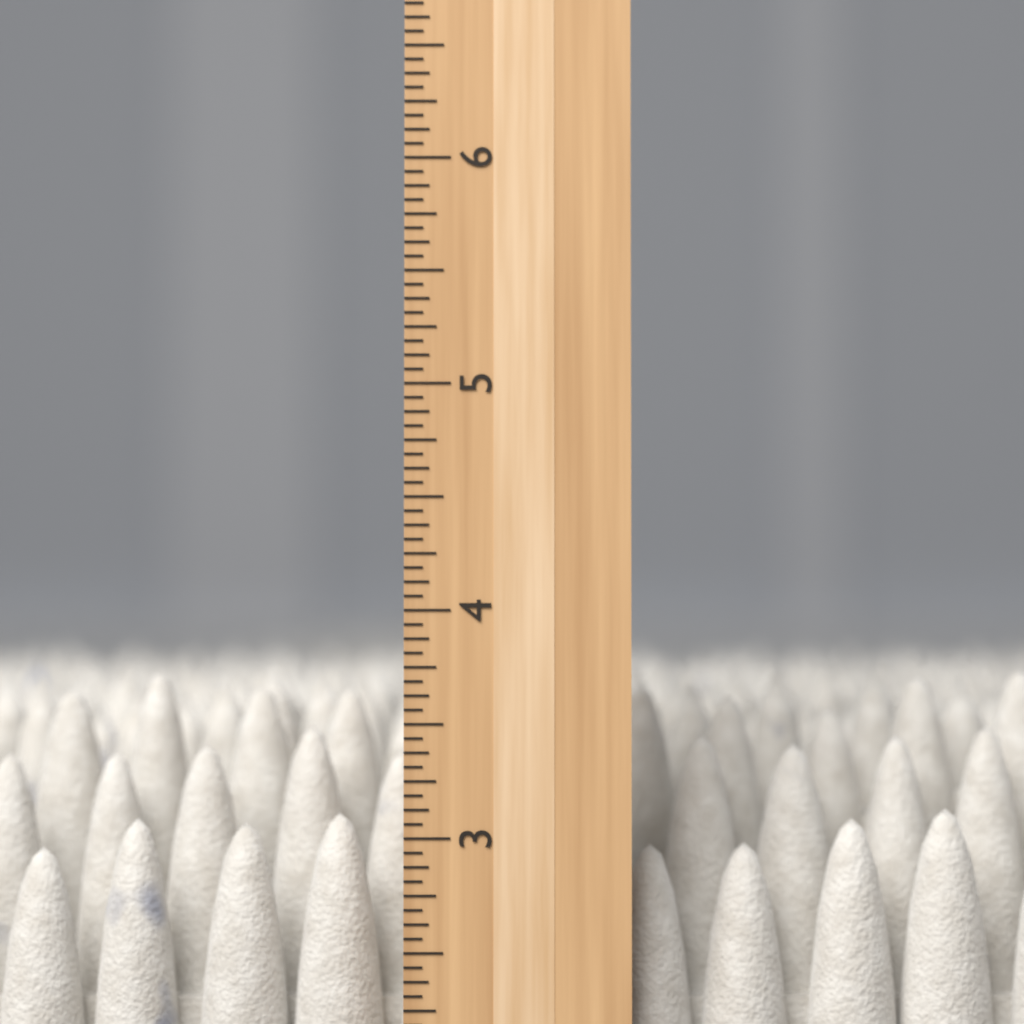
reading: 3.7500 inch
